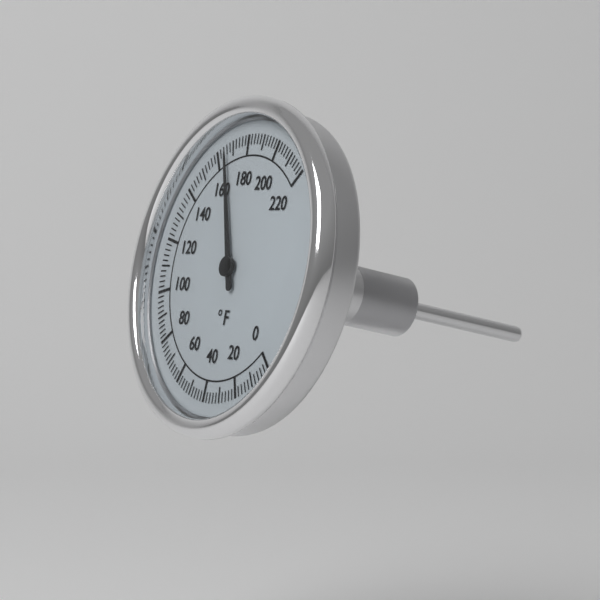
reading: 166 °F
